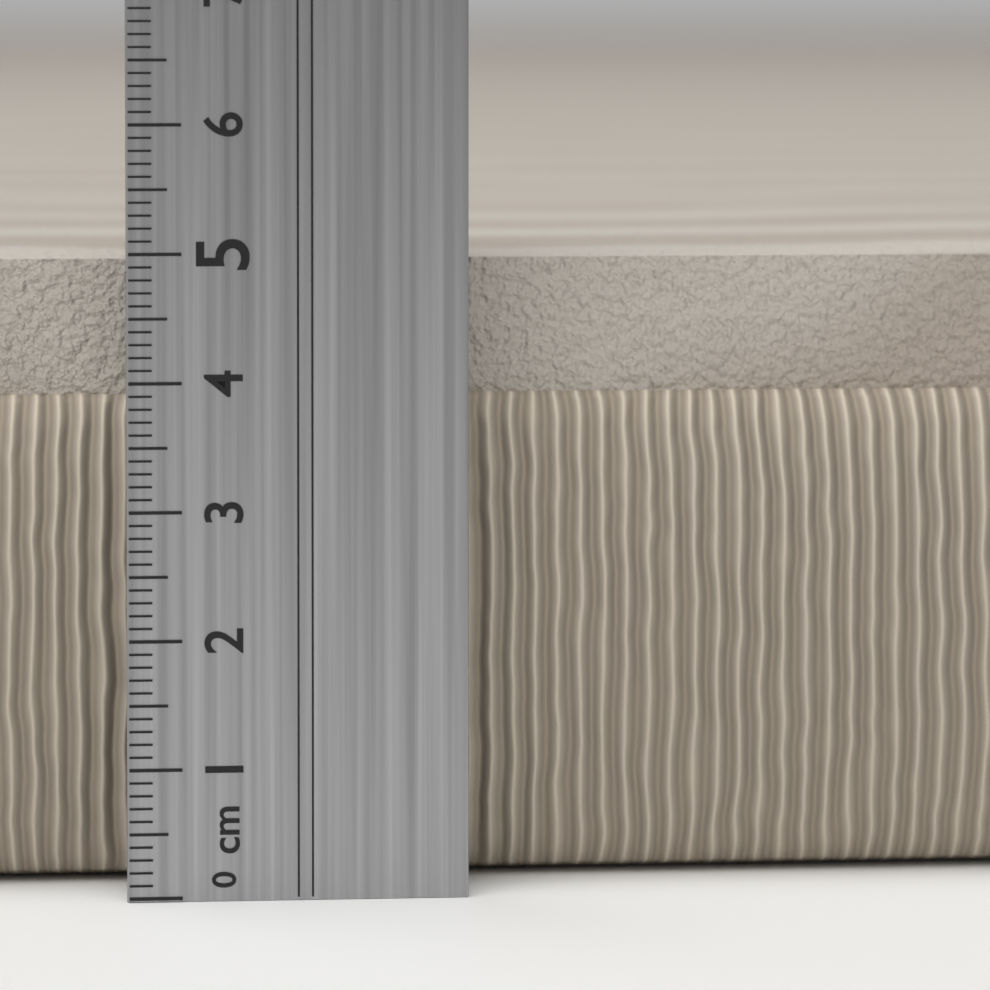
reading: 4.9 cm
